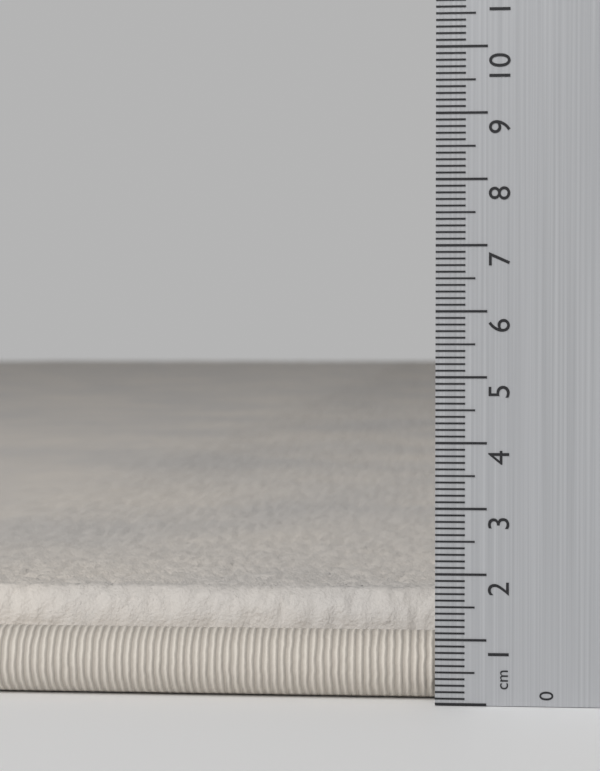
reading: 1.6 cm
